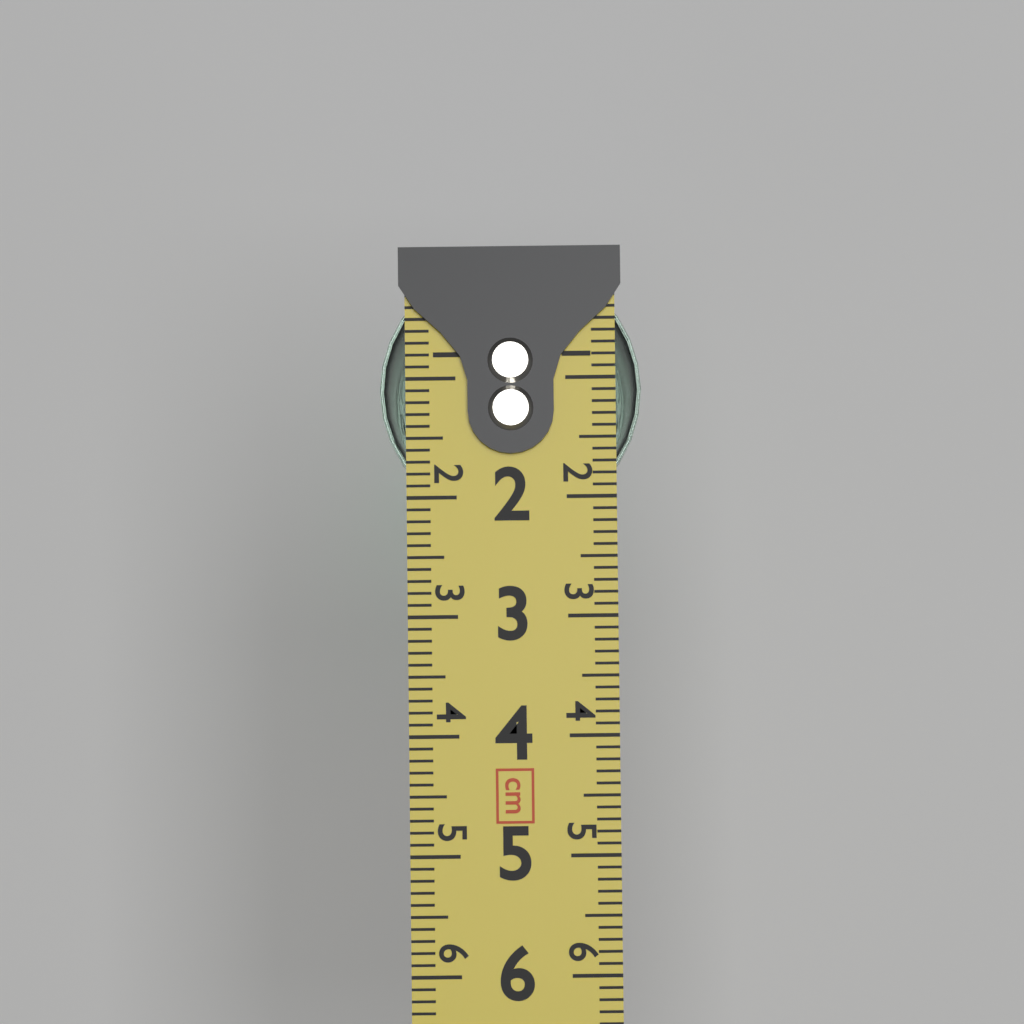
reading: 2.2 cm
